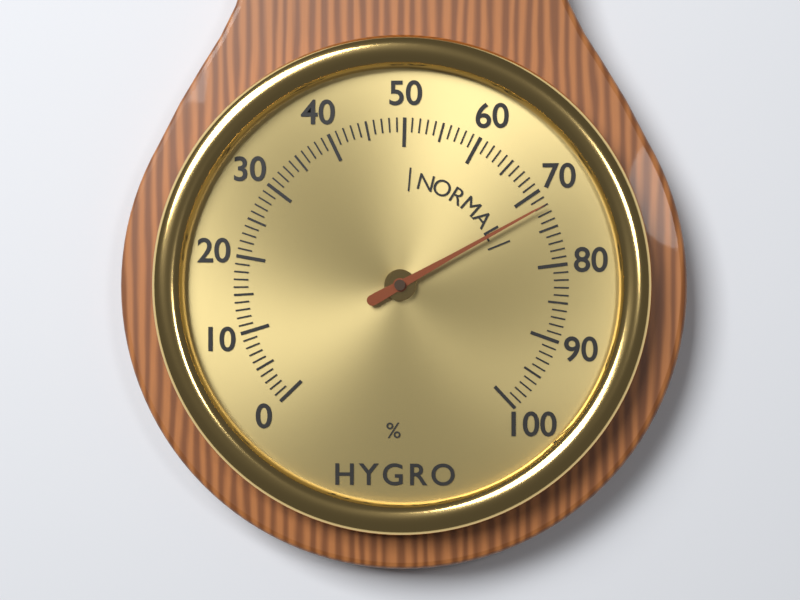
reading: 72 %
